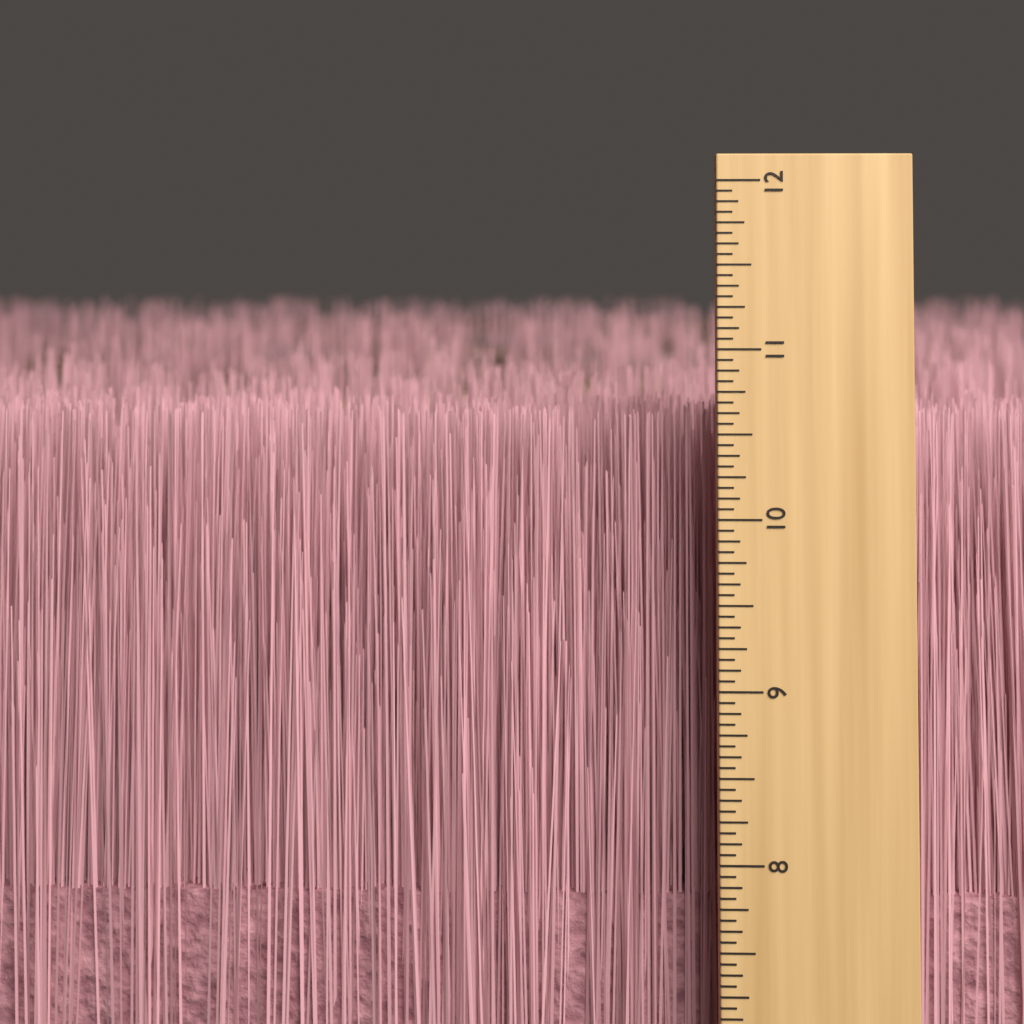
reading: 10.5625 inch
